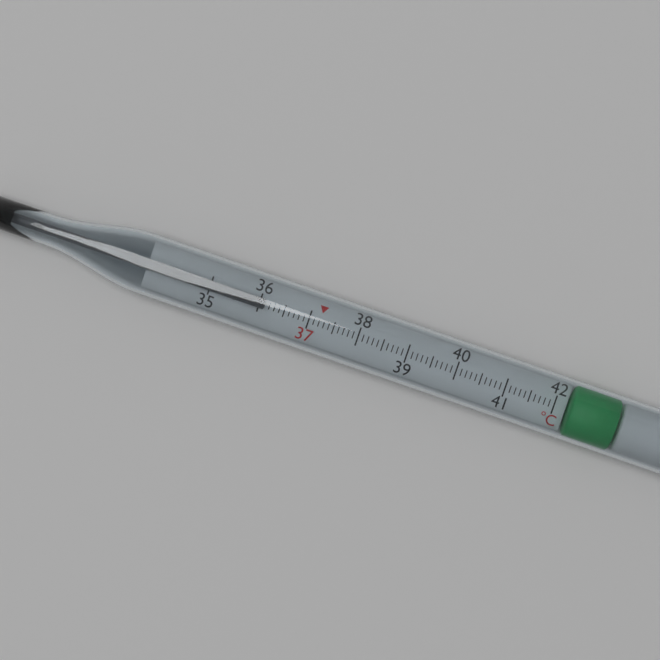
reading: 36.1 °C
